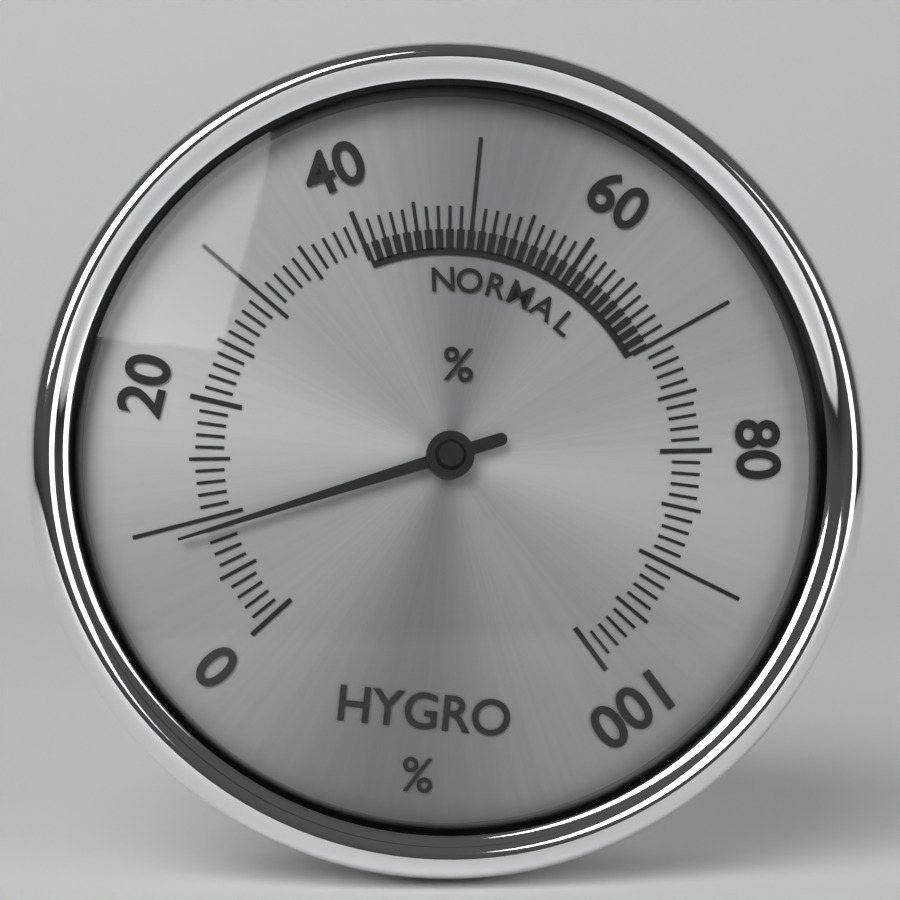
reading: 9 %
